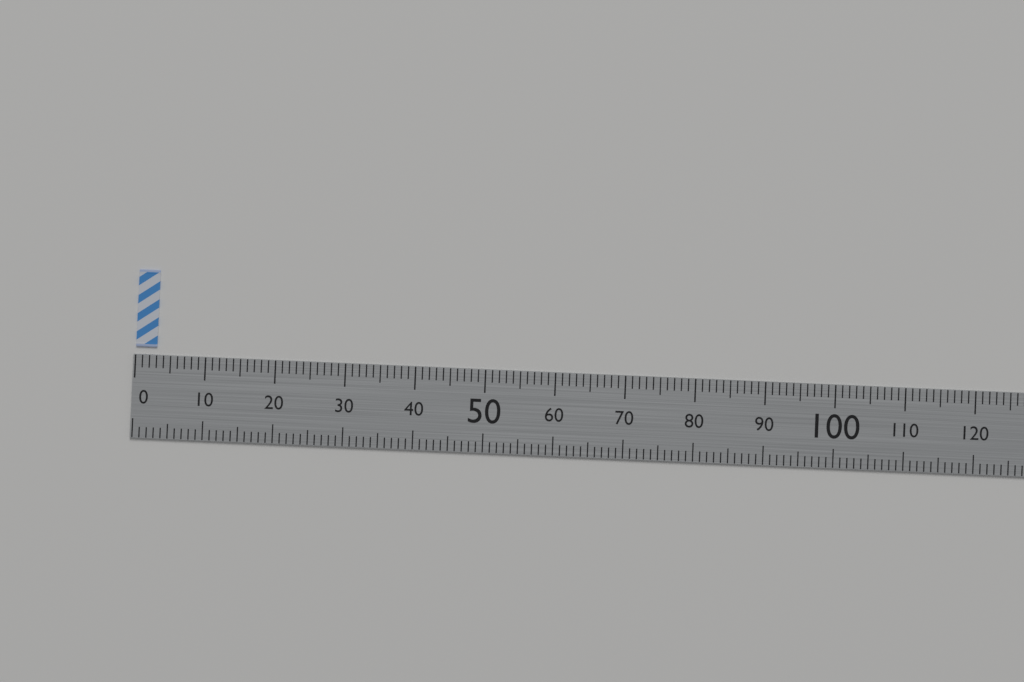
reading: 3 (no unit)
